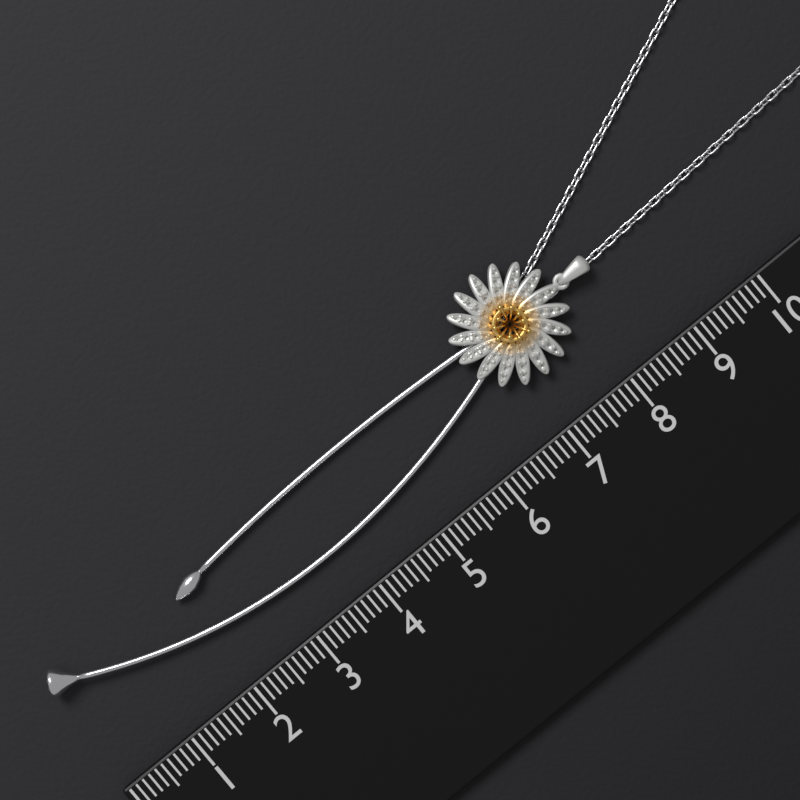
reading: 8.5 (no unit)
